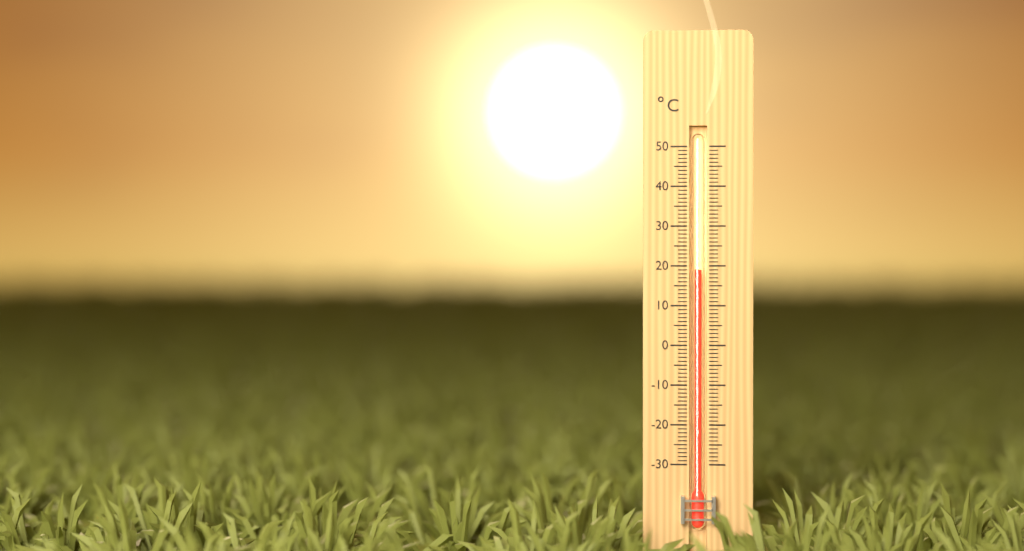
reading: 19 °C
